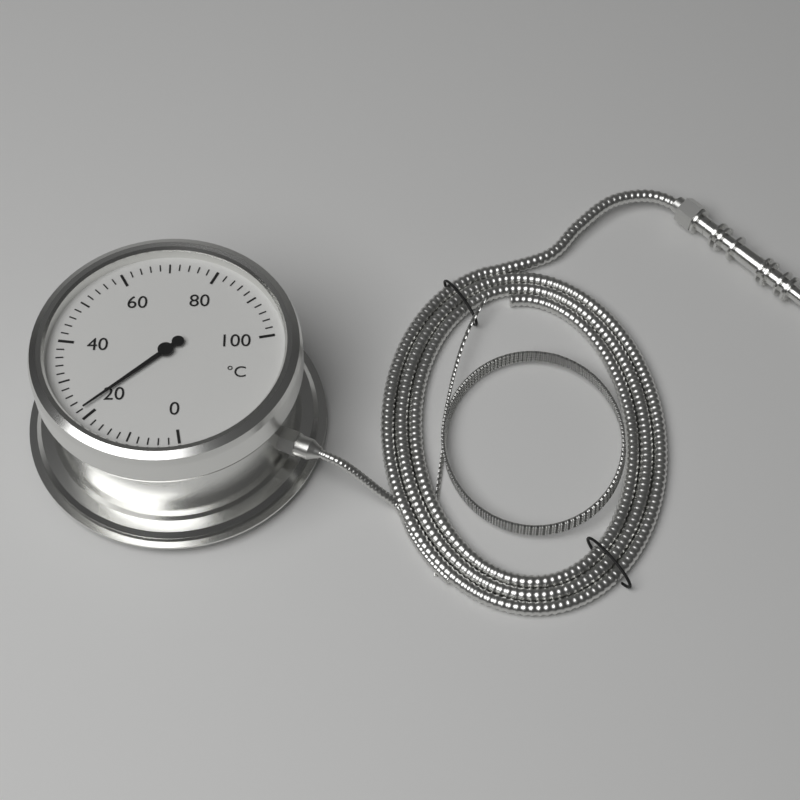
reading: 22 °C
